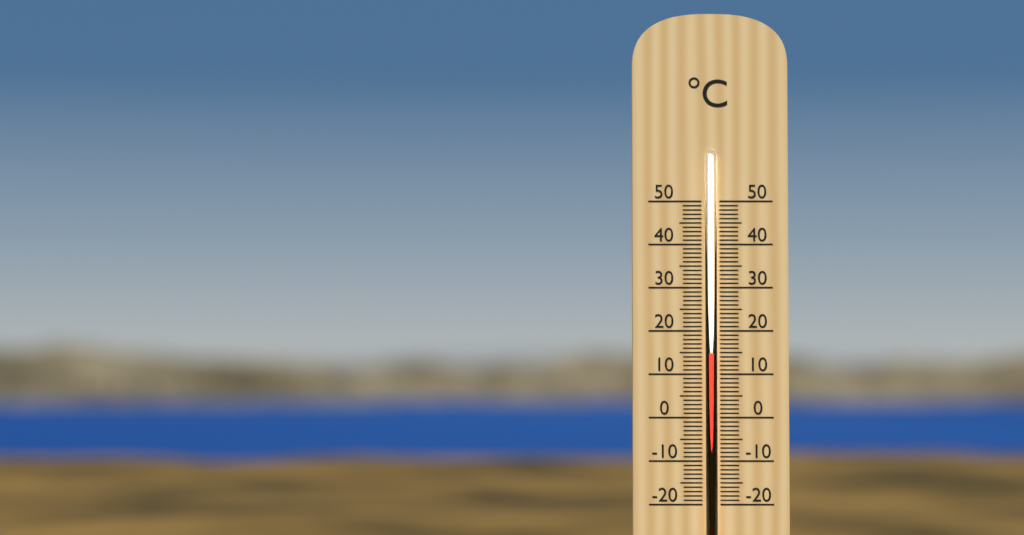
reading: 15 °C
